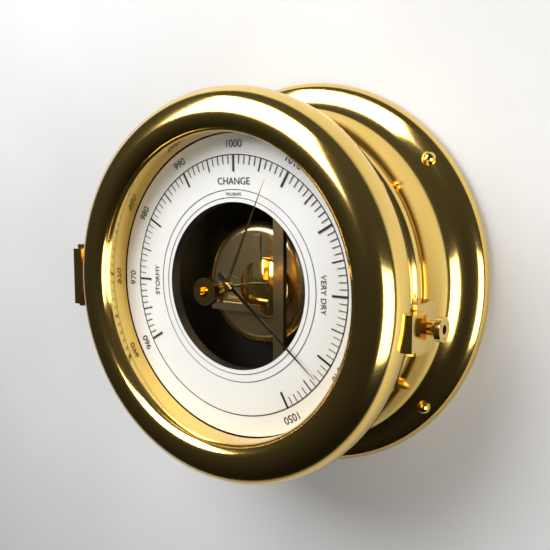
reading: 1043 mbar
